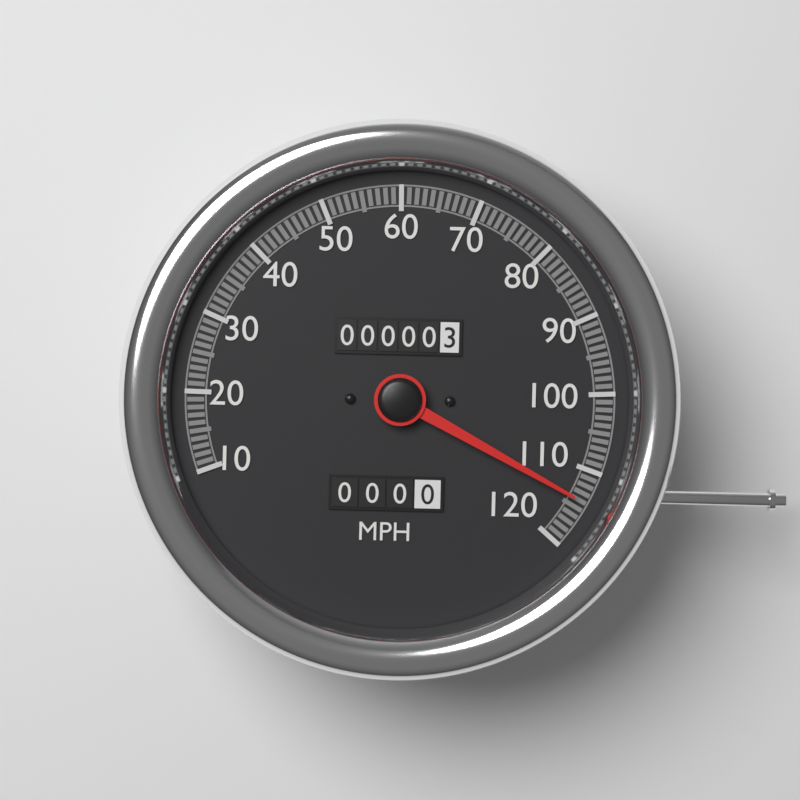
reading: 114 MPH
